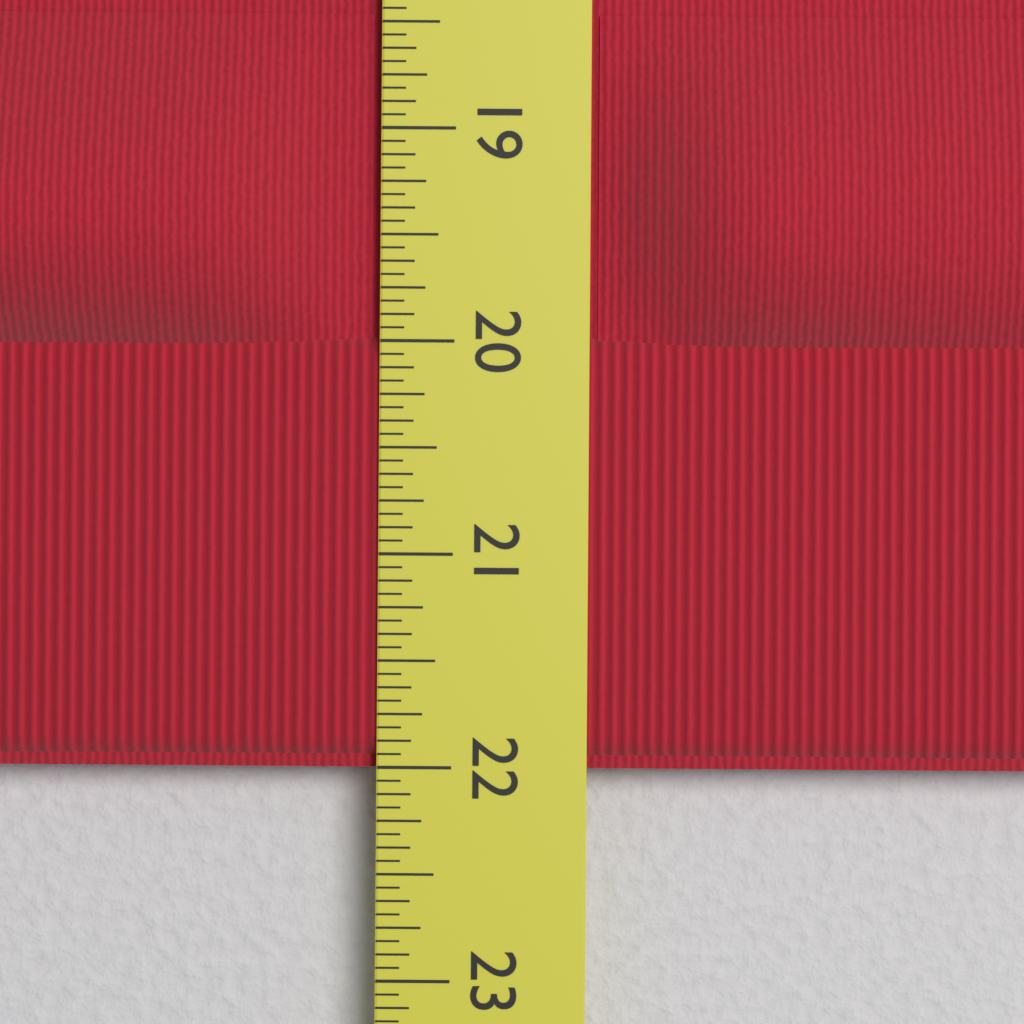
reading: 22.0000 in
